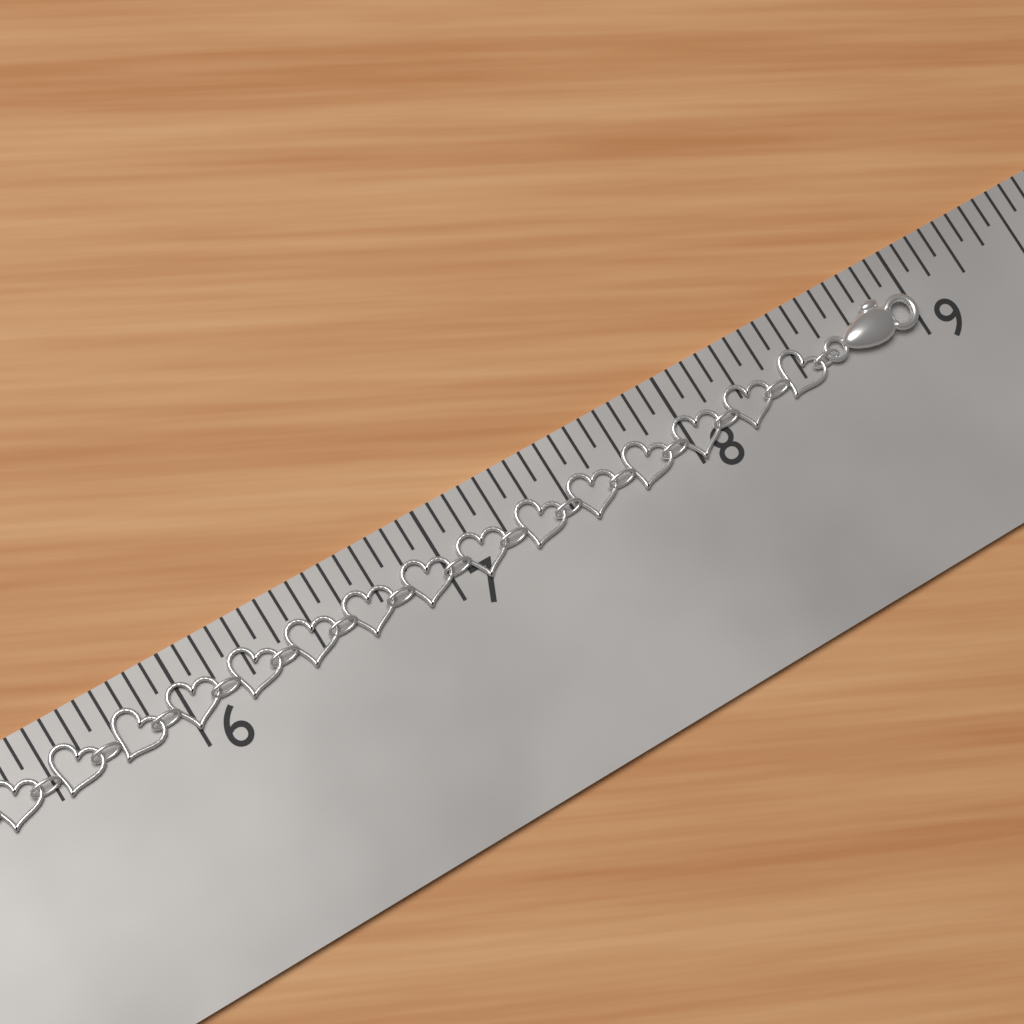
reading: 9.0000 in
